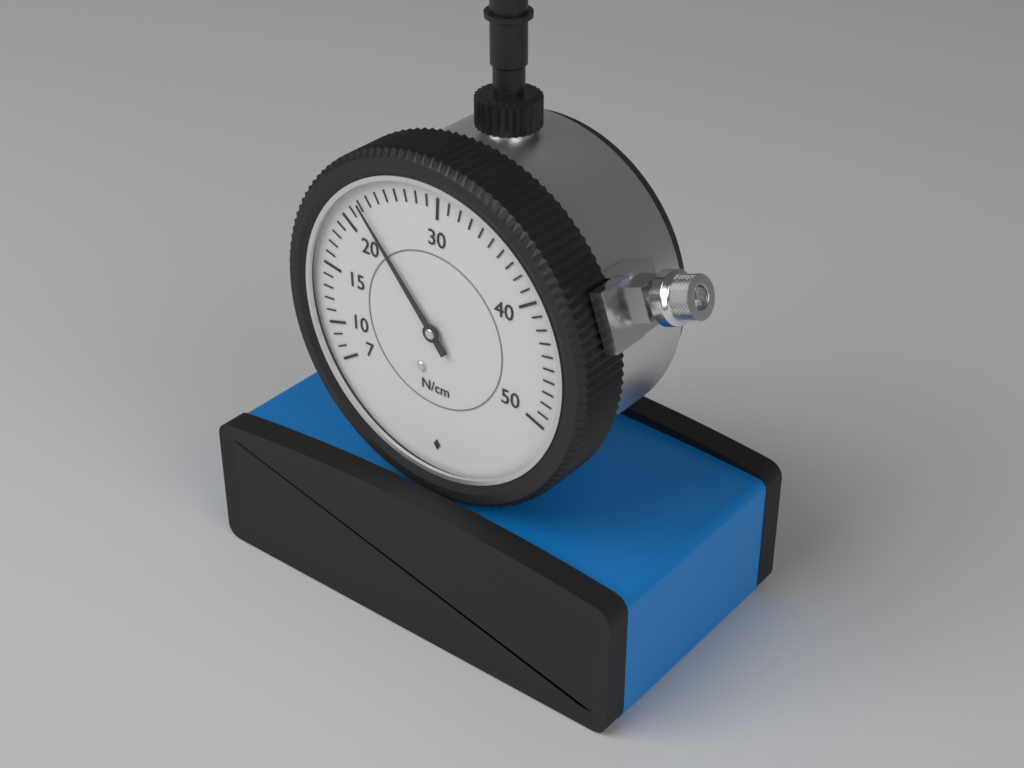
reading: 22 N/cm
